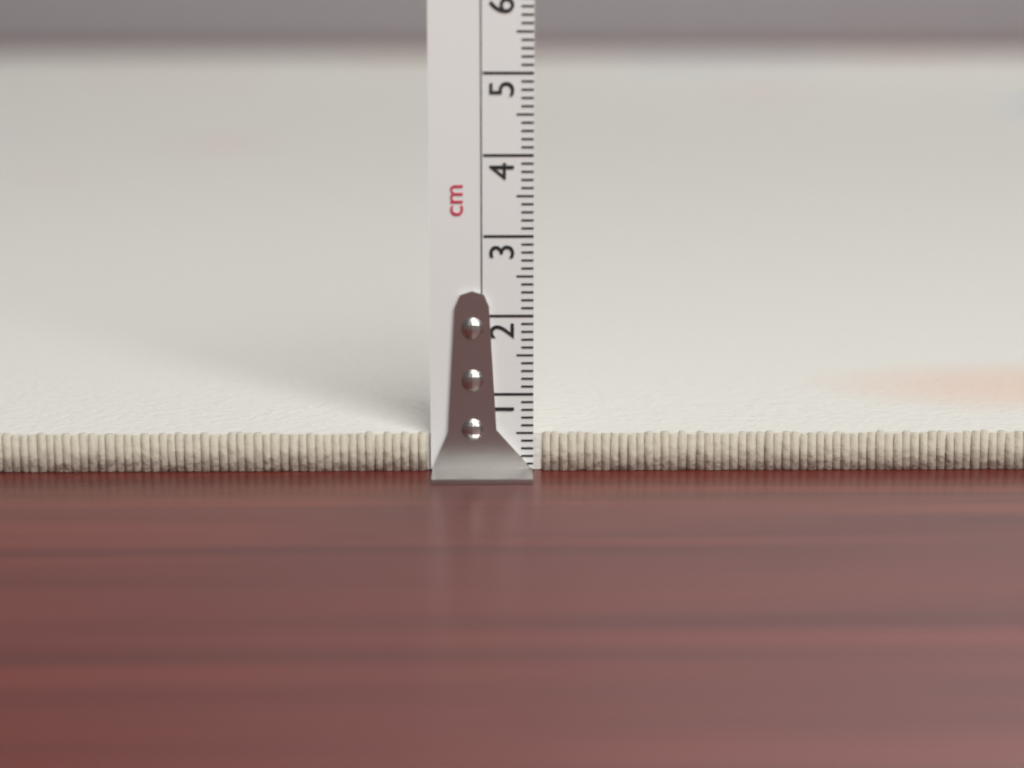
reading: 0.5 cm
